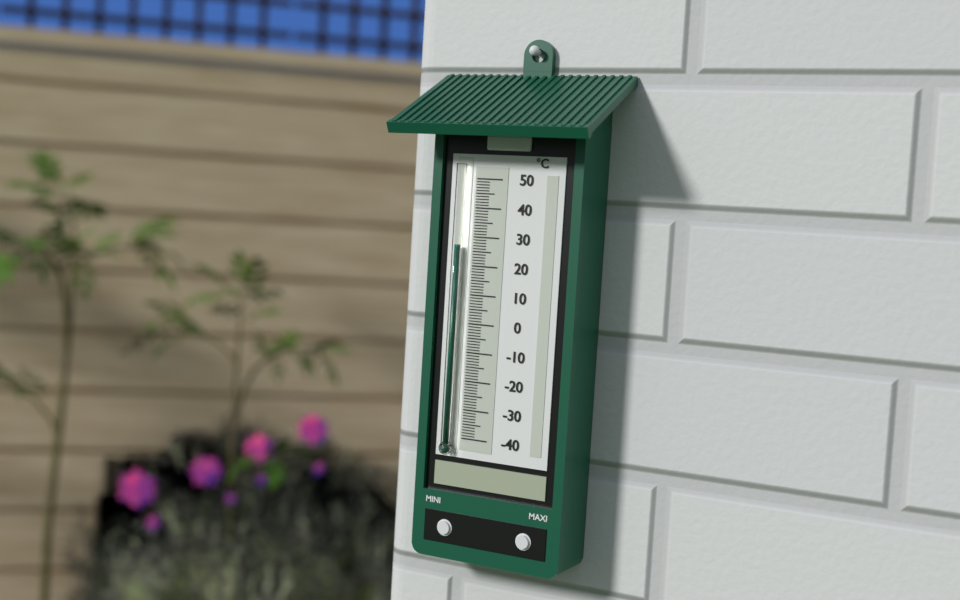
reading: 27 °C
